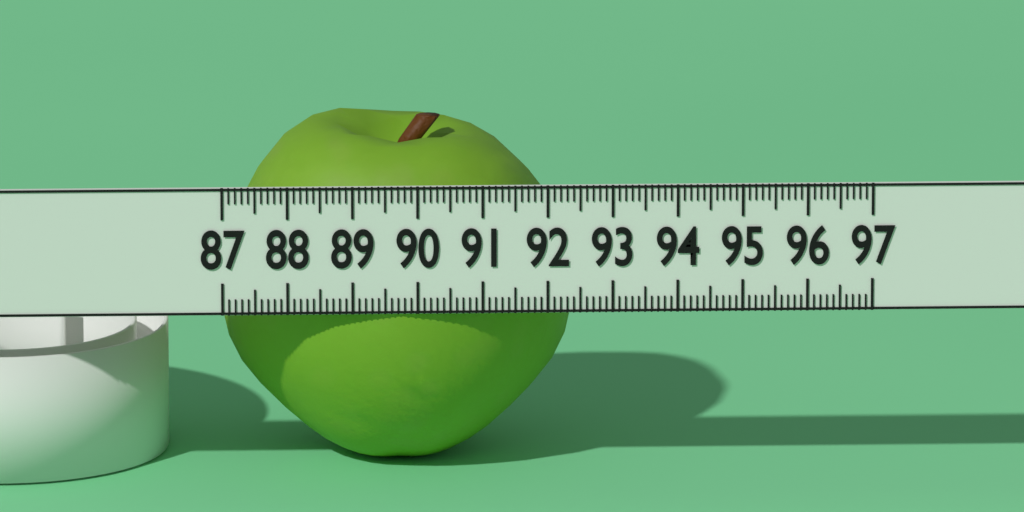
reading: 92.5 (no unit)
